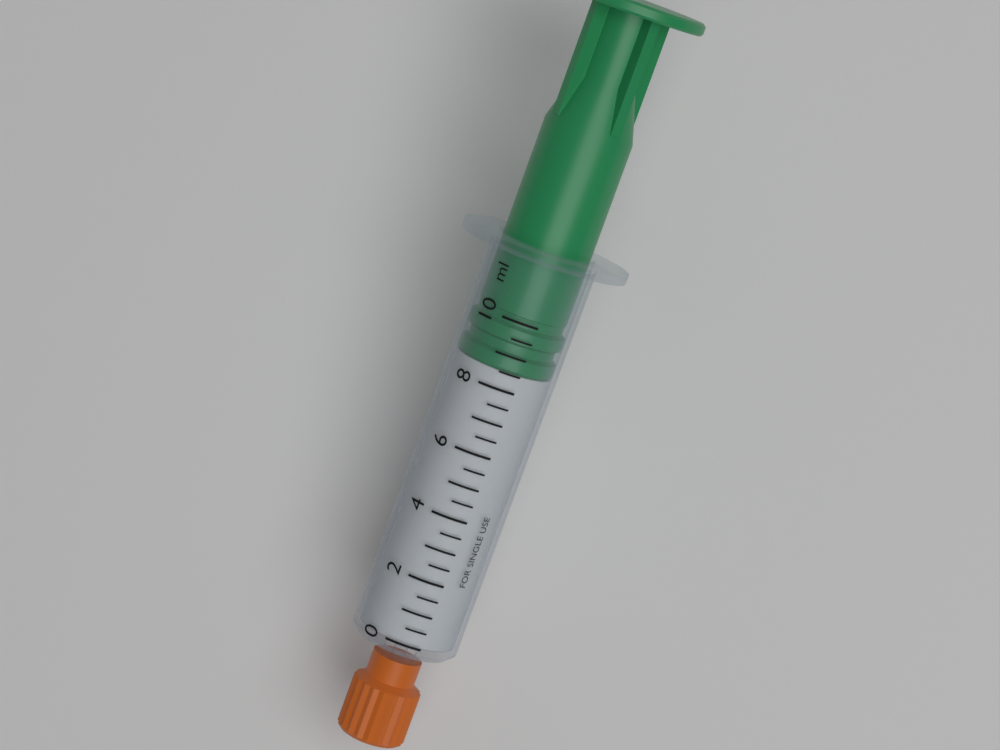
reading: 8.5 ml
